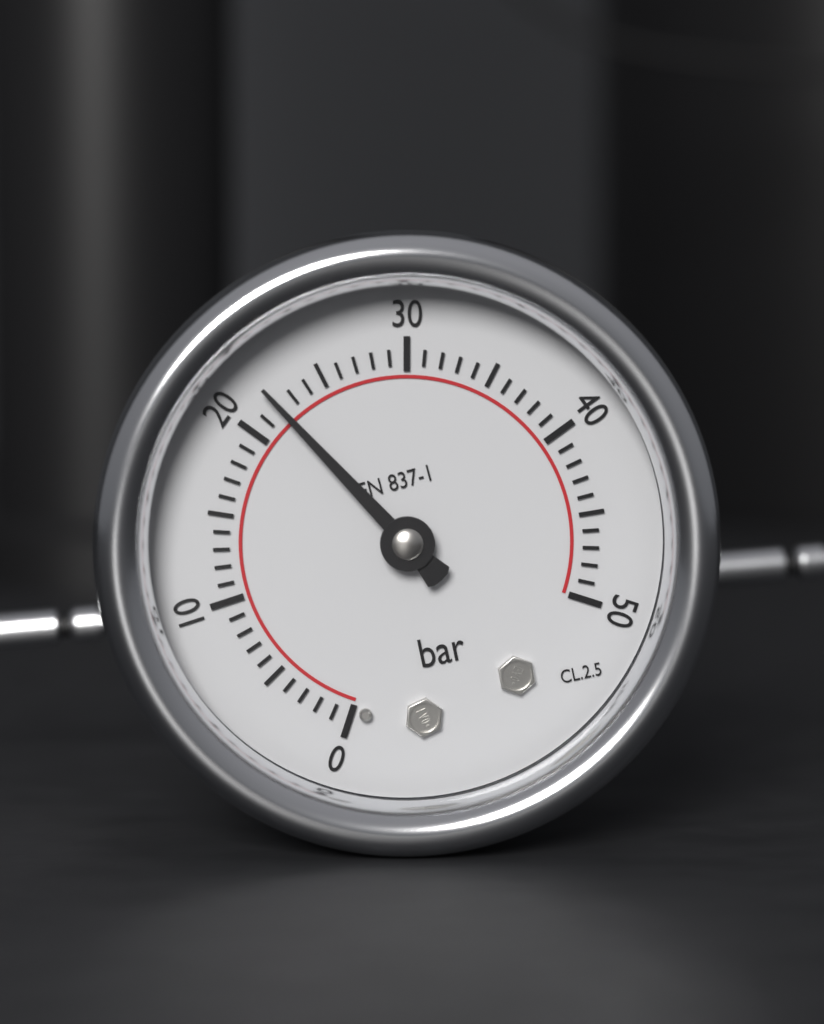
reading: 22 bar
